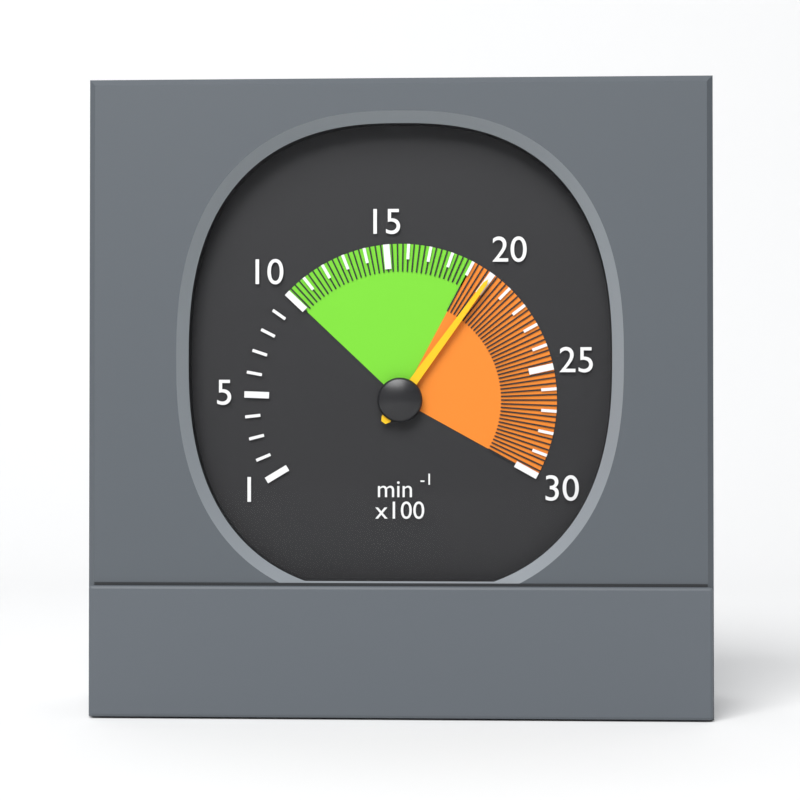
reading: 2000 min⁻¹
